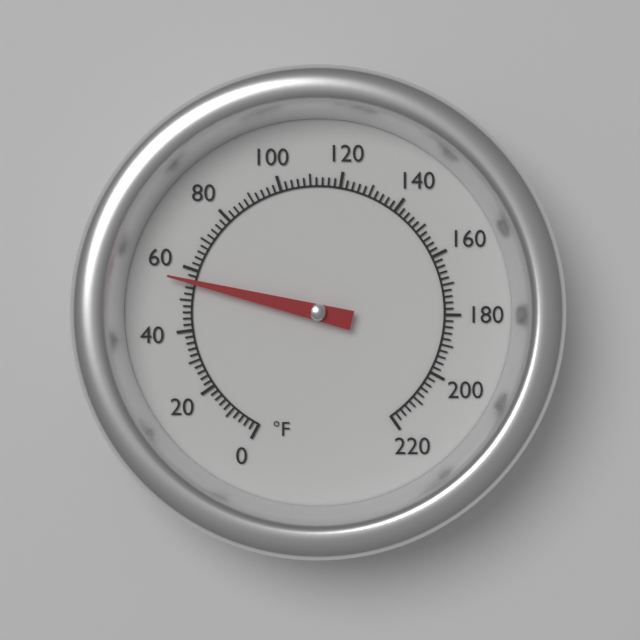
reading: 56 °F
